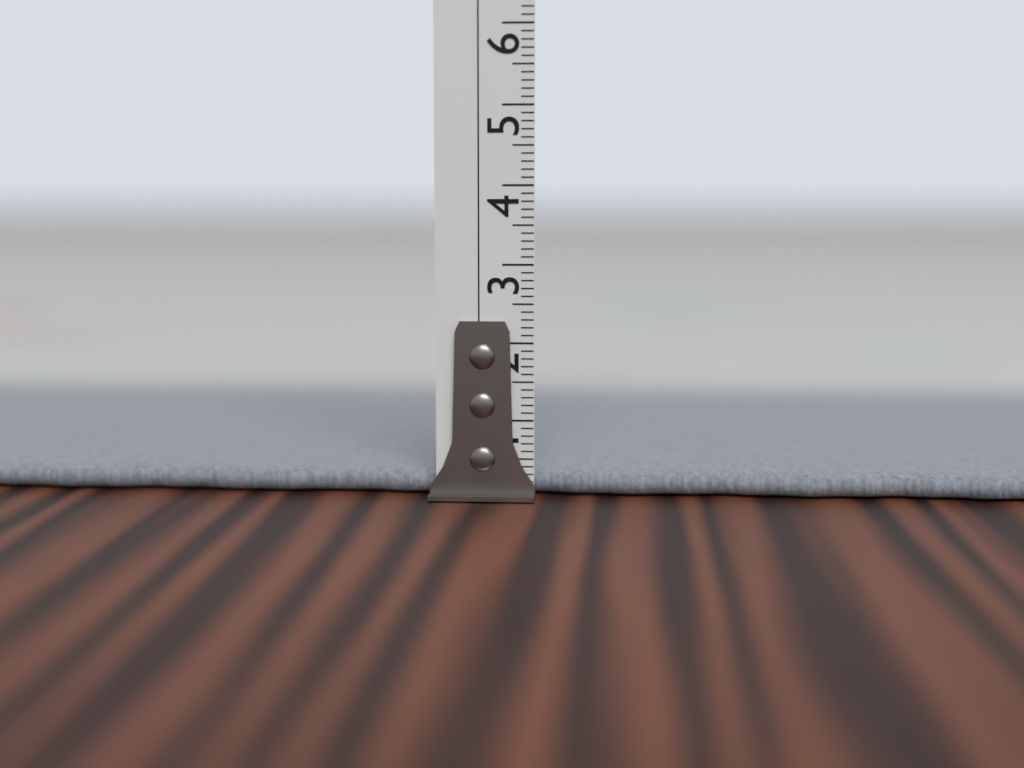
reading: 0.3 cm
